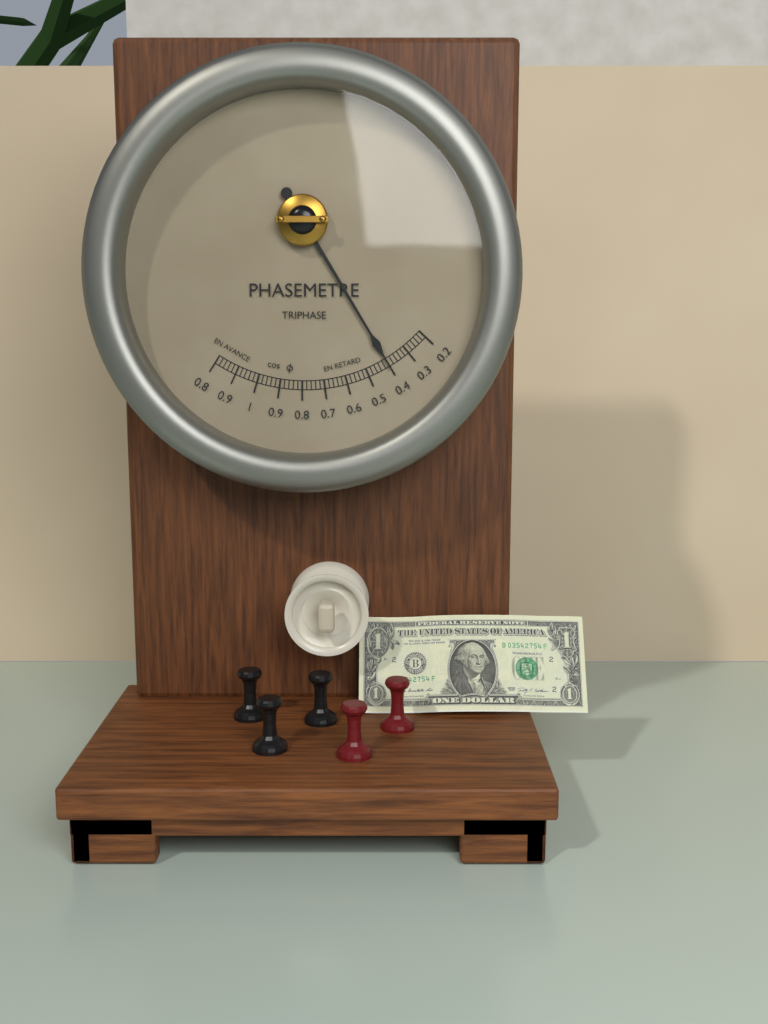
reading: 0.40 cos φ
